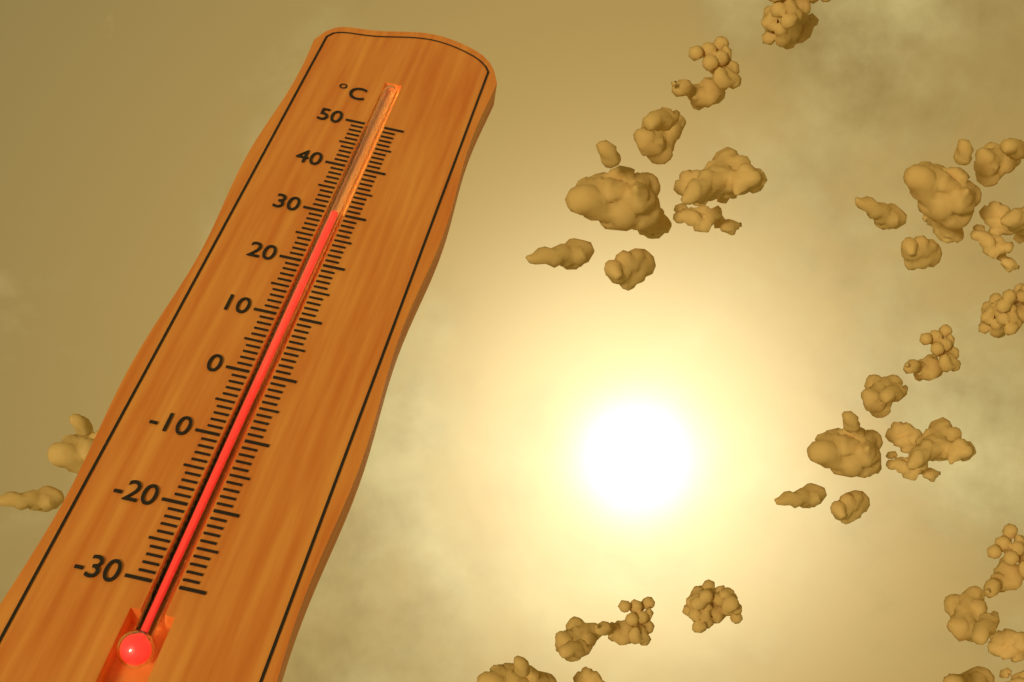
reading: 30 °C
